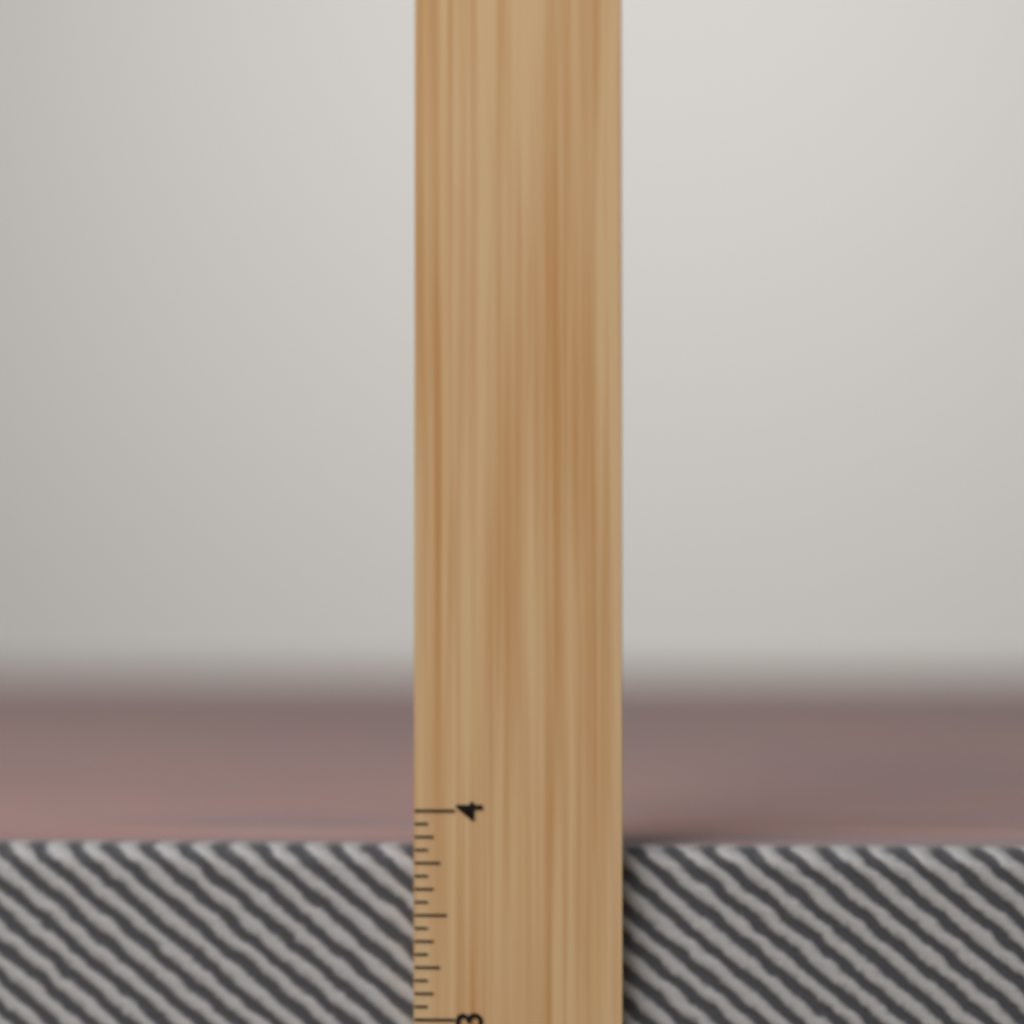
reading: 3.8125 inch
